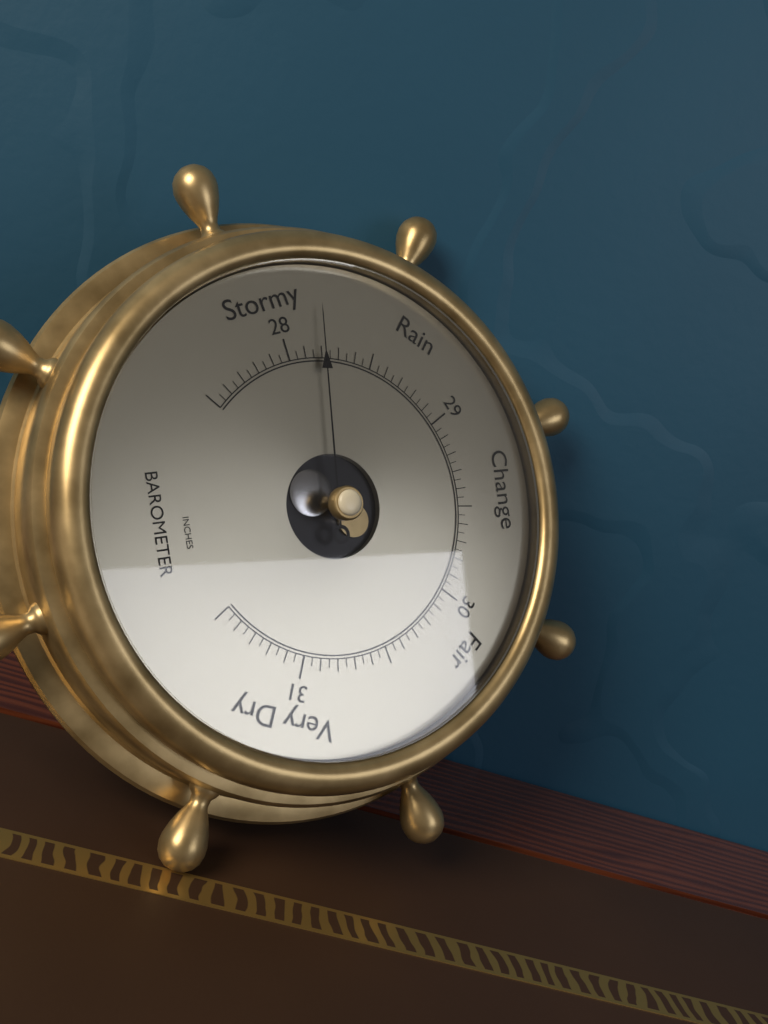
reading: 28.20 inHg
